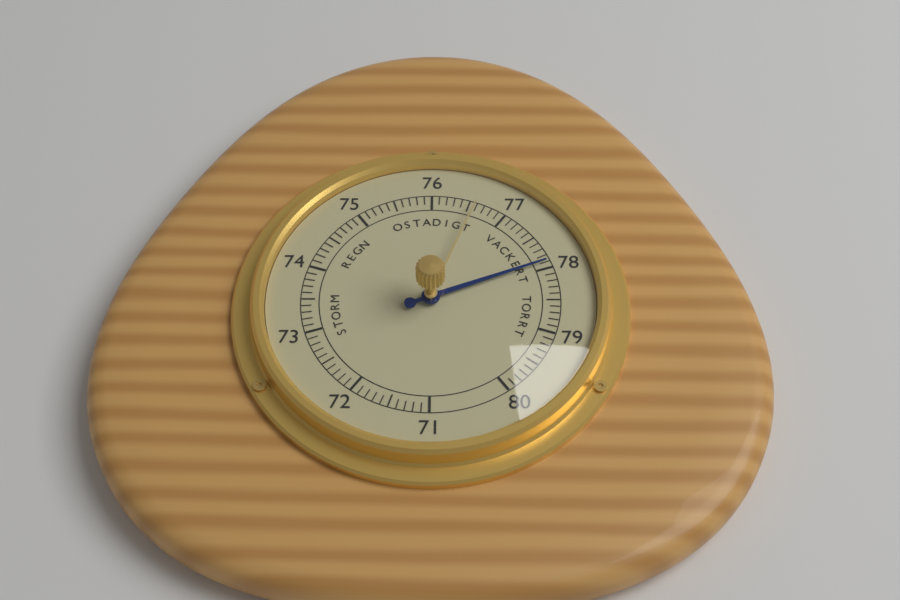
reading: 77.9 (no unit)
